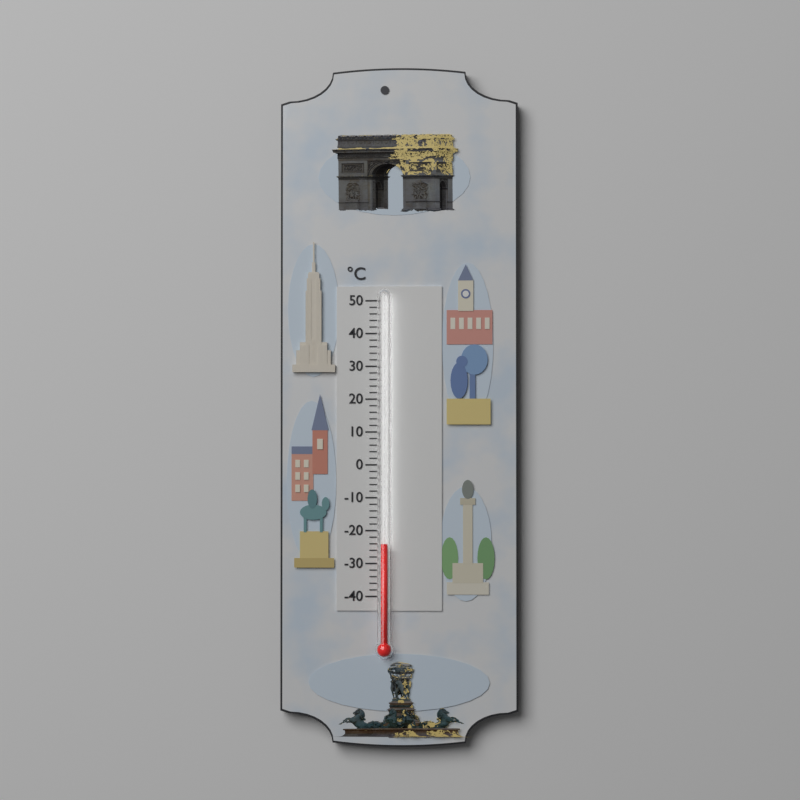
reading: -24 °C
